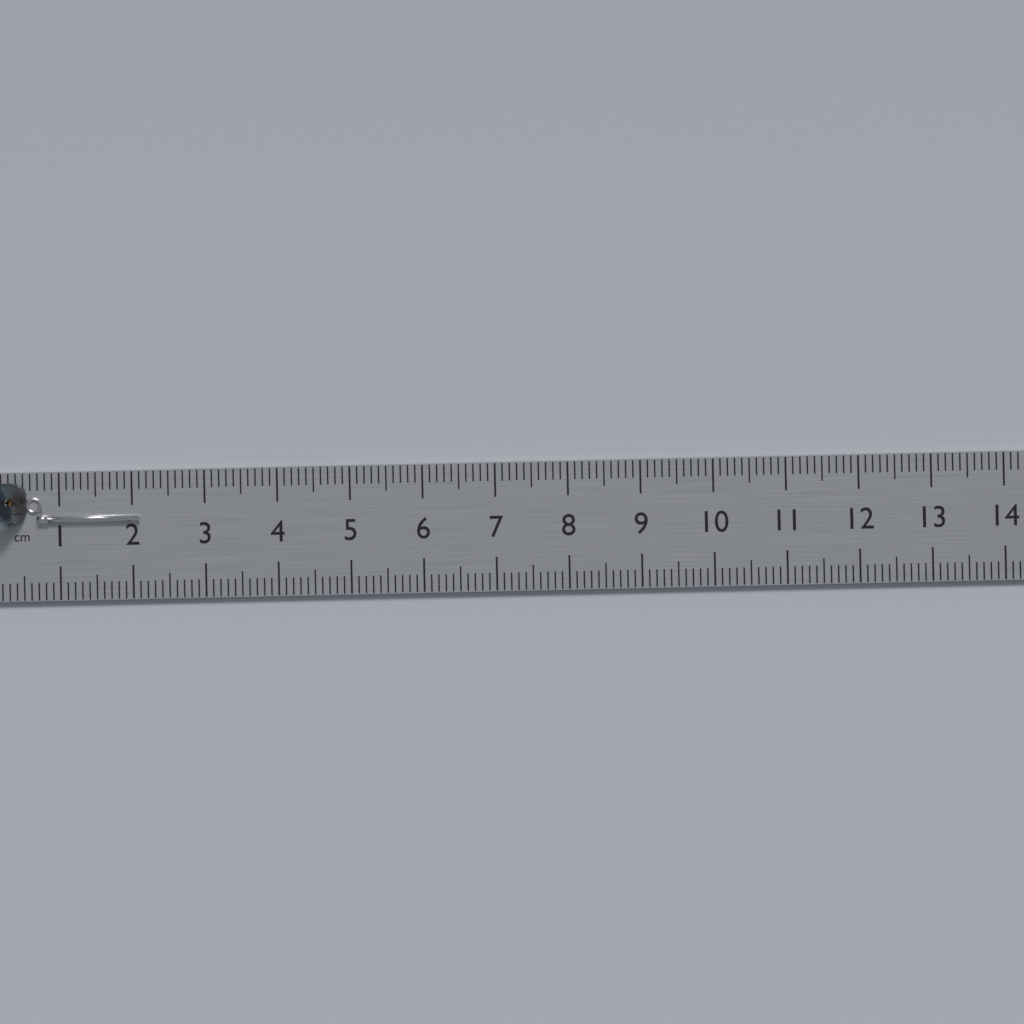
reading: 2.1 cm
